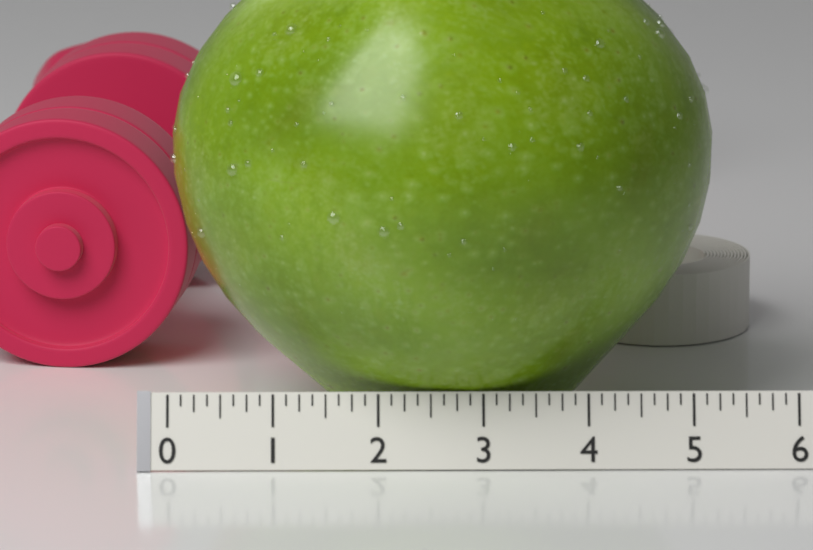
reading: 5.250 (no unit)
